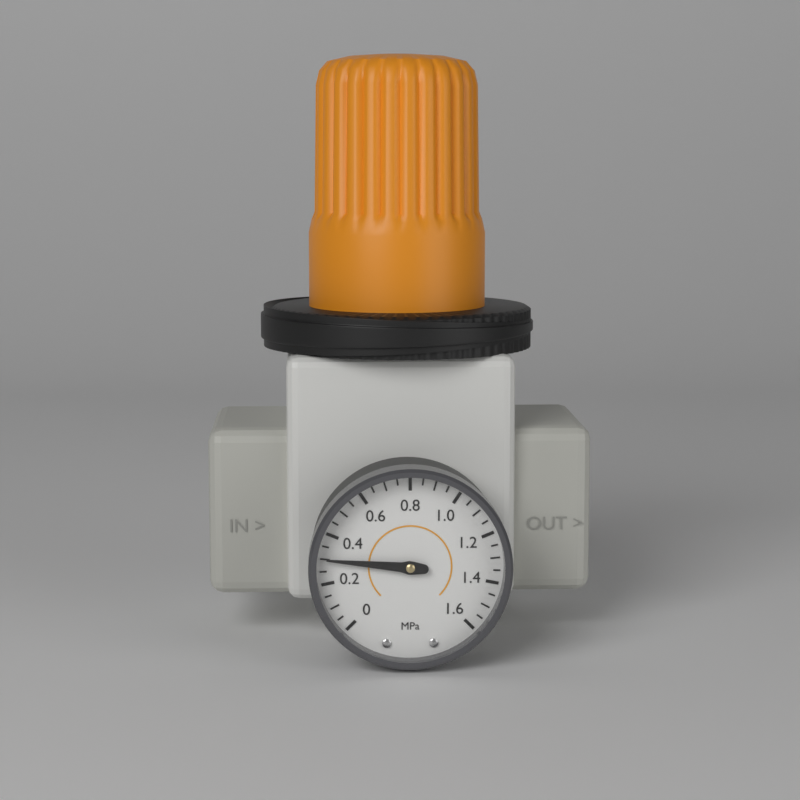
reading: 0.30 MPa
